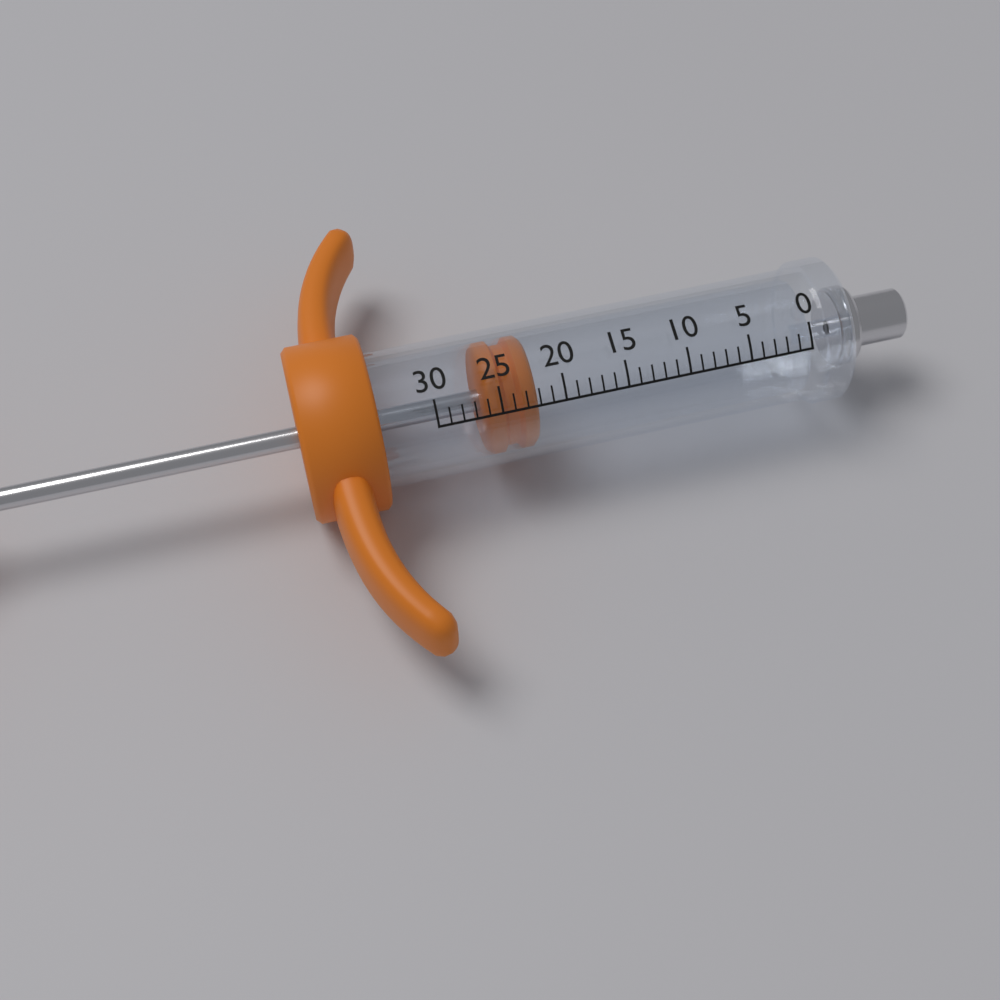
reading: 22 (no unit)
